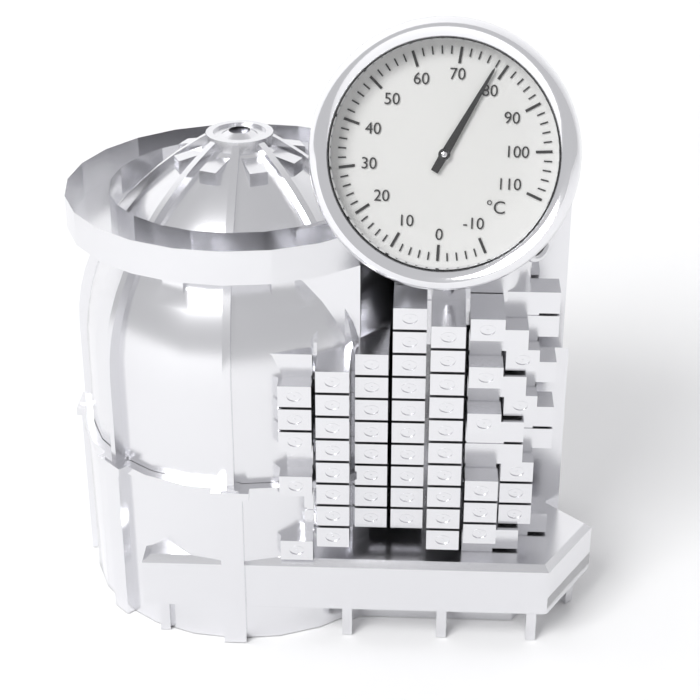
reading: 78 °C
